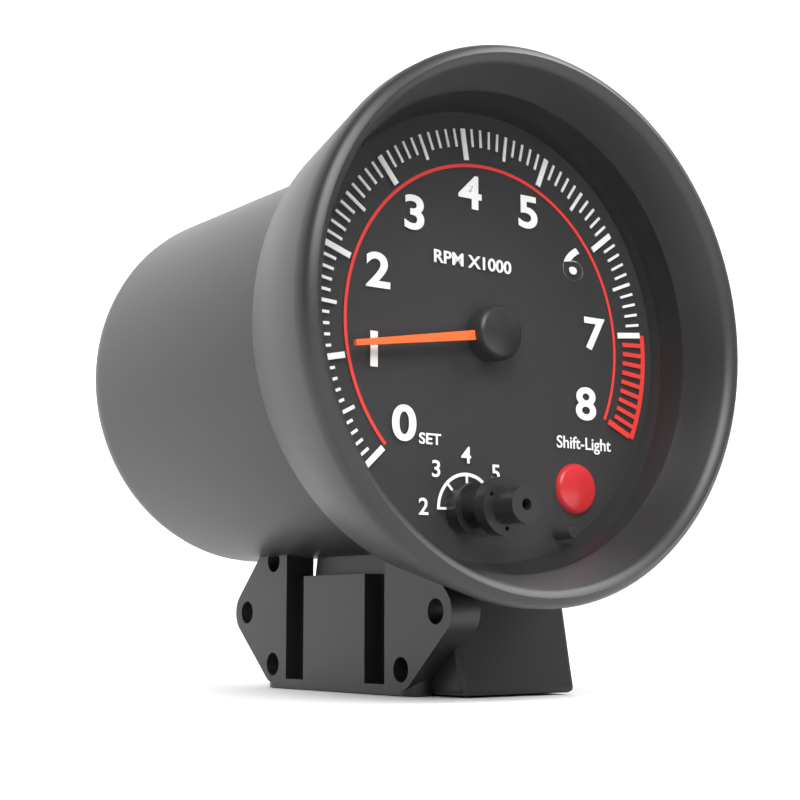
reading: 1100 RPM
